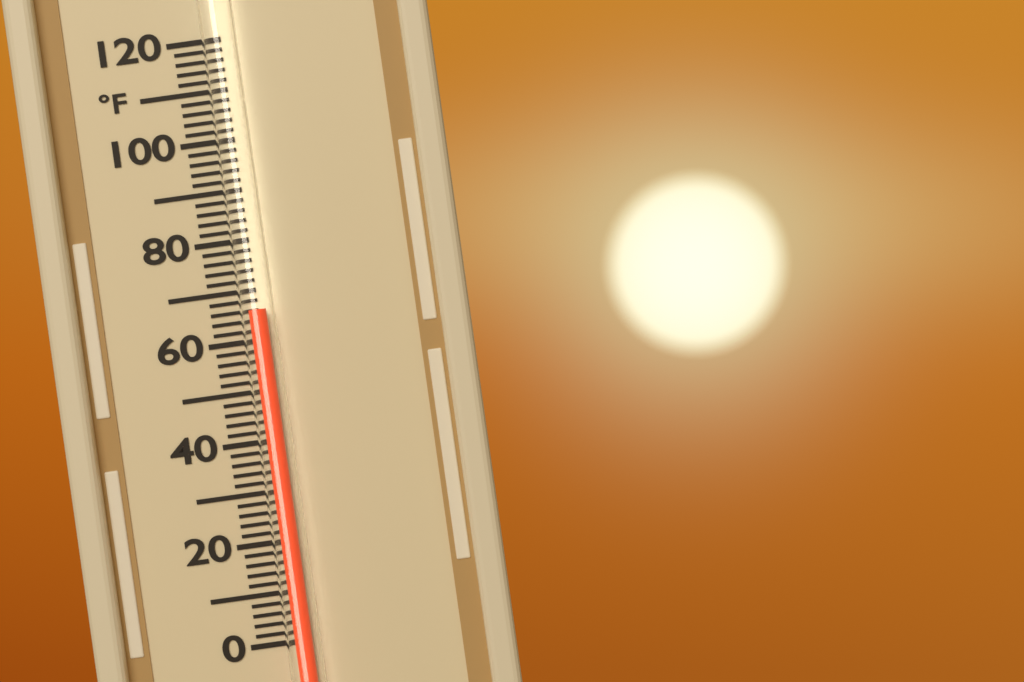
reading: 66 °F
